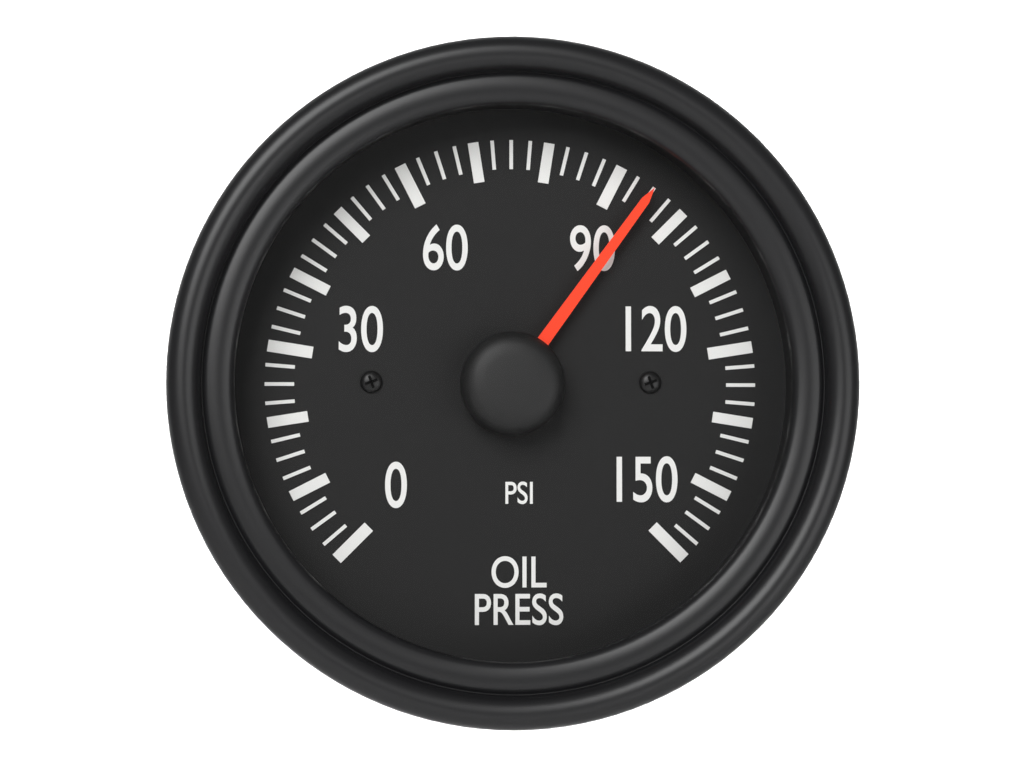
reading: 95.0 psi
